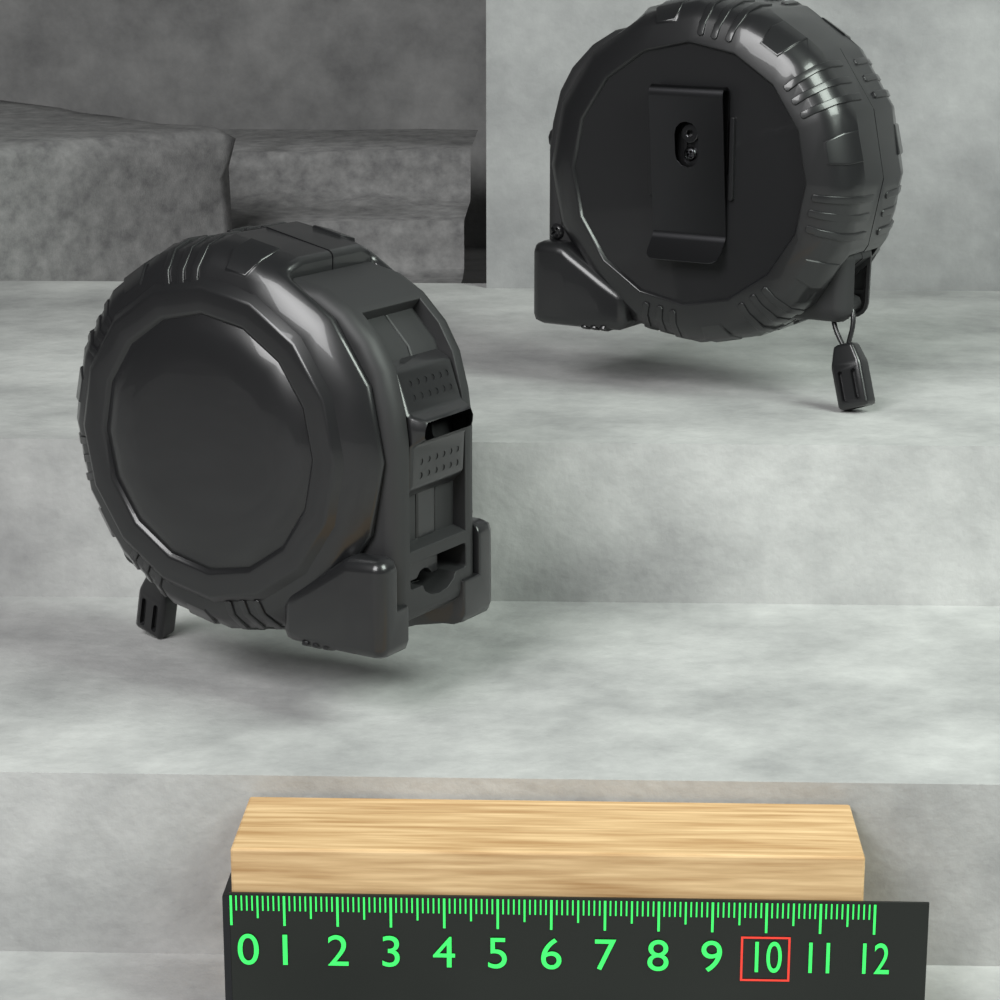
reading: 11.8 (no unit)
